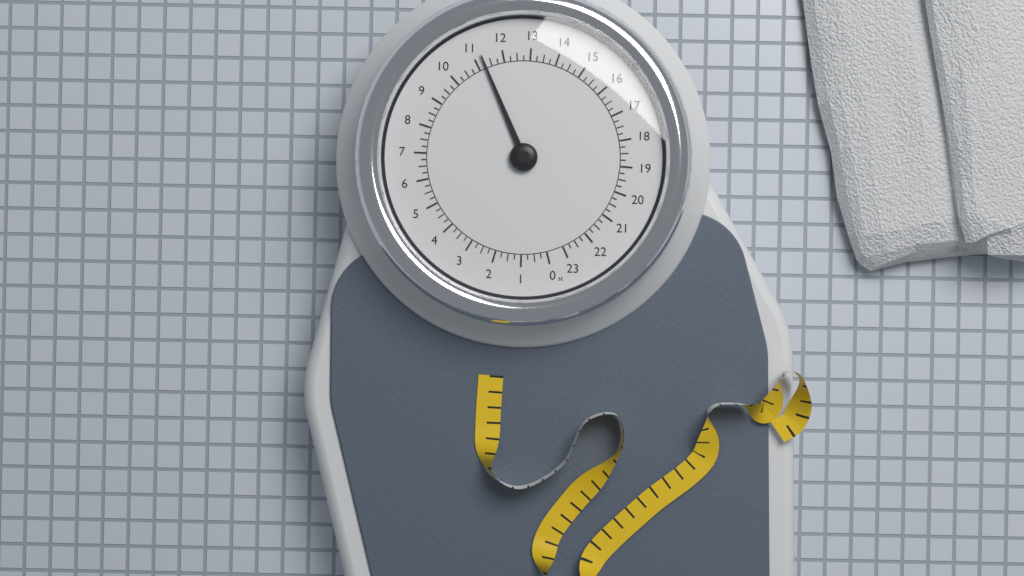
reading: 11.25 st
